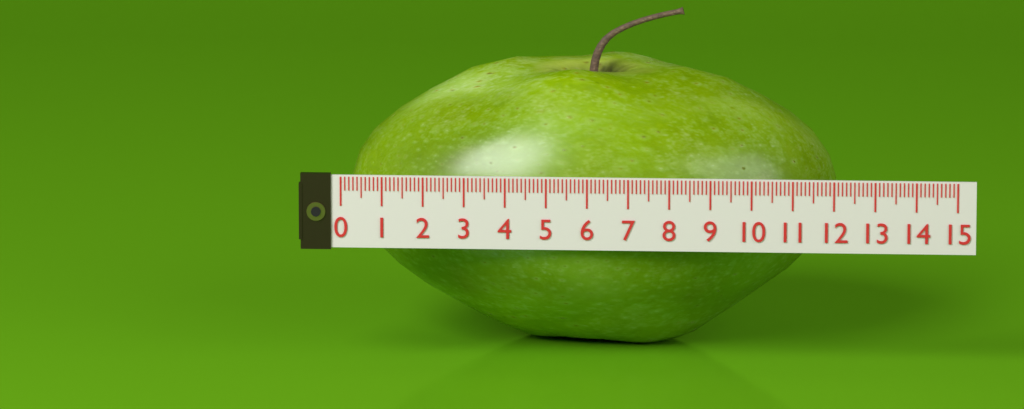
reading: 12.0 (no unit)
